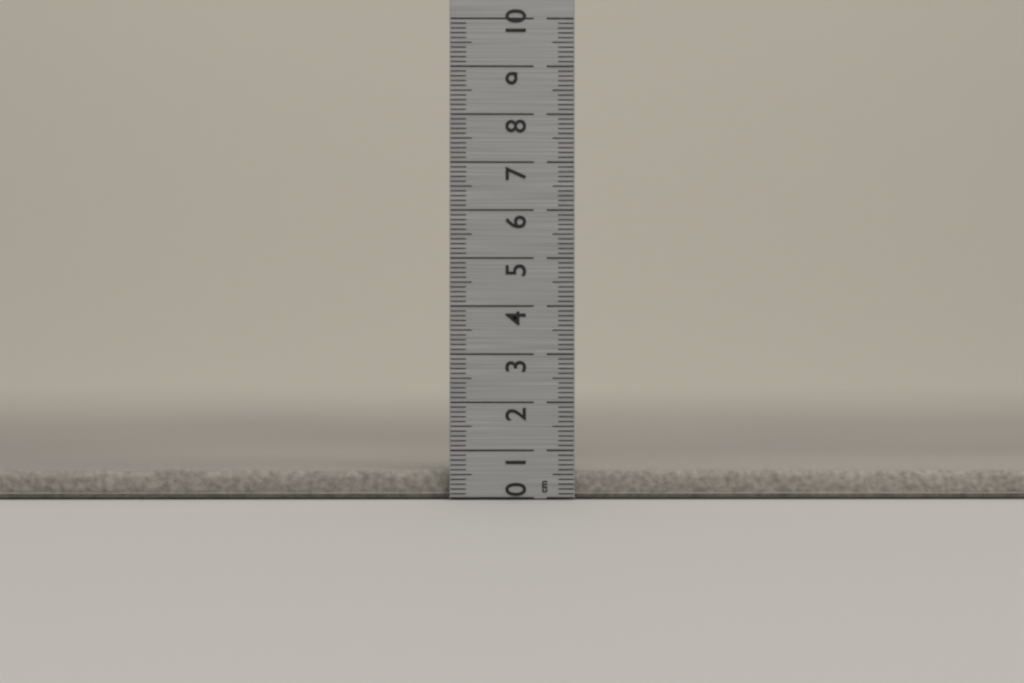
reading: 0.6 cm
